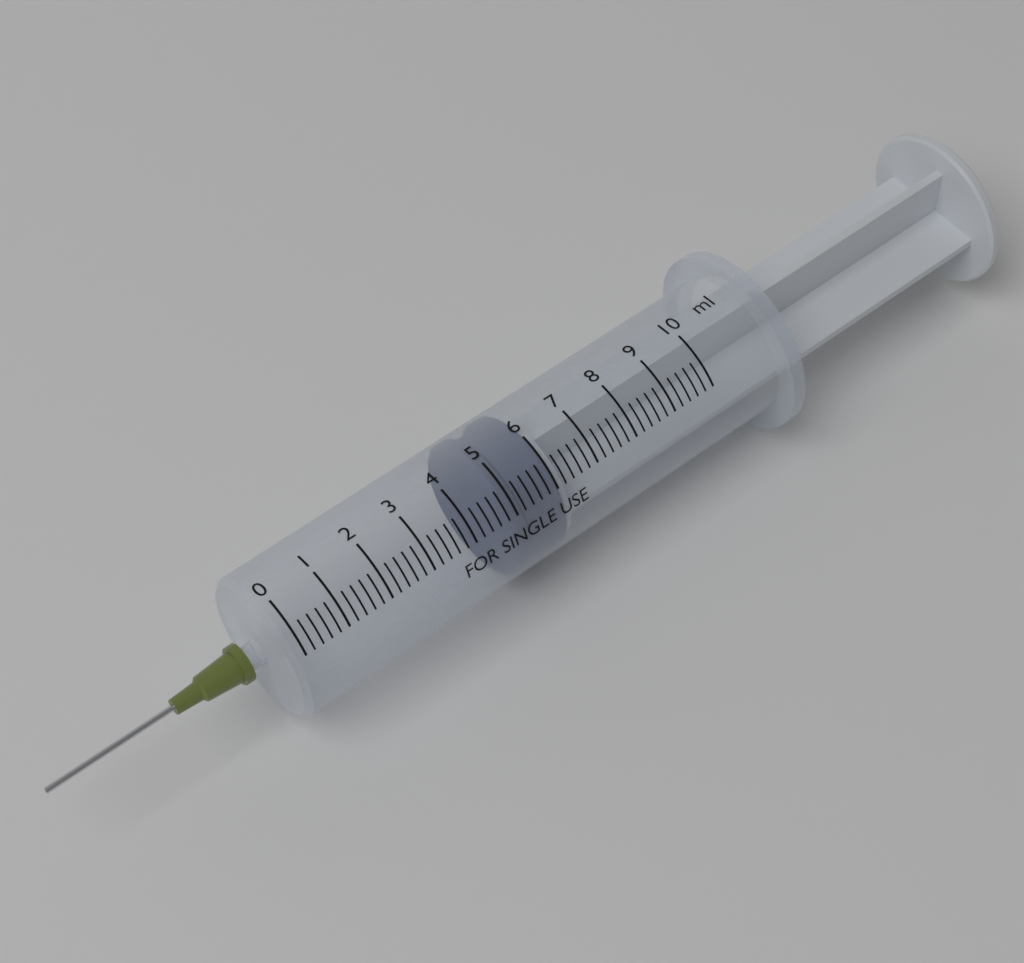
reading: 4.8 ml
